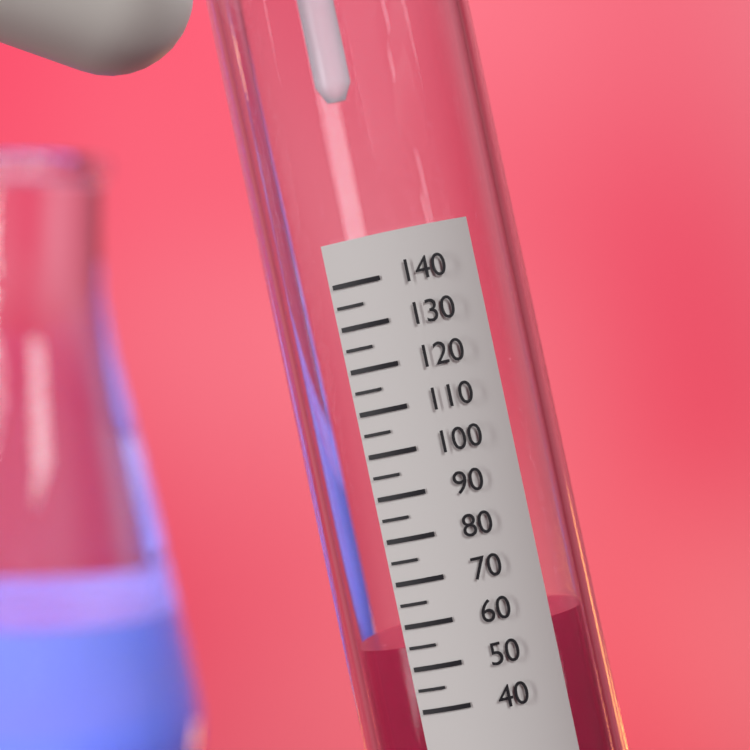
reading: 55 (no unit)
